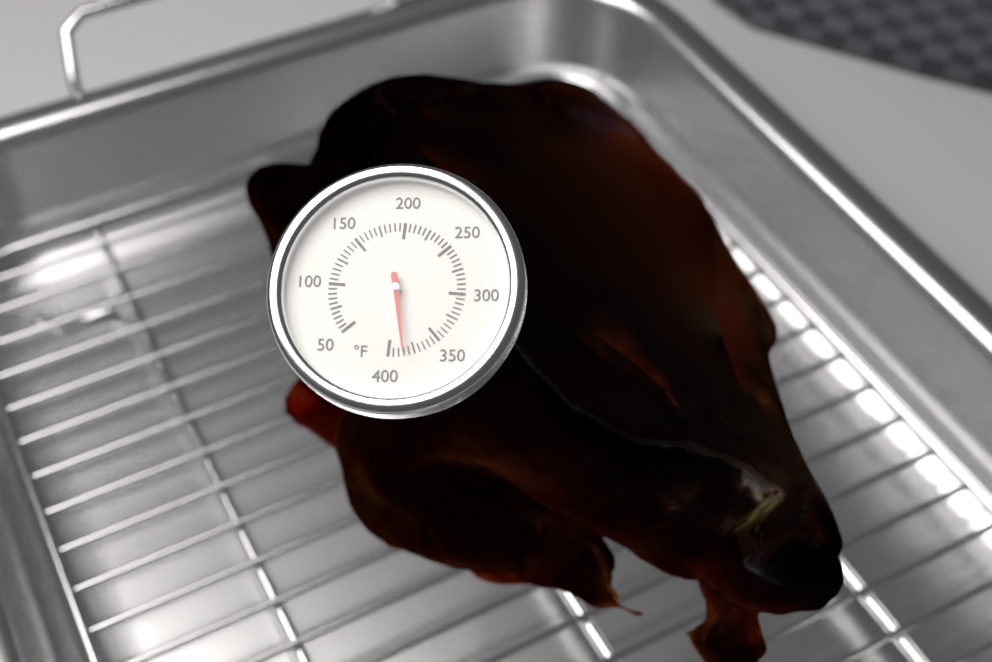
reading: 385 °F
